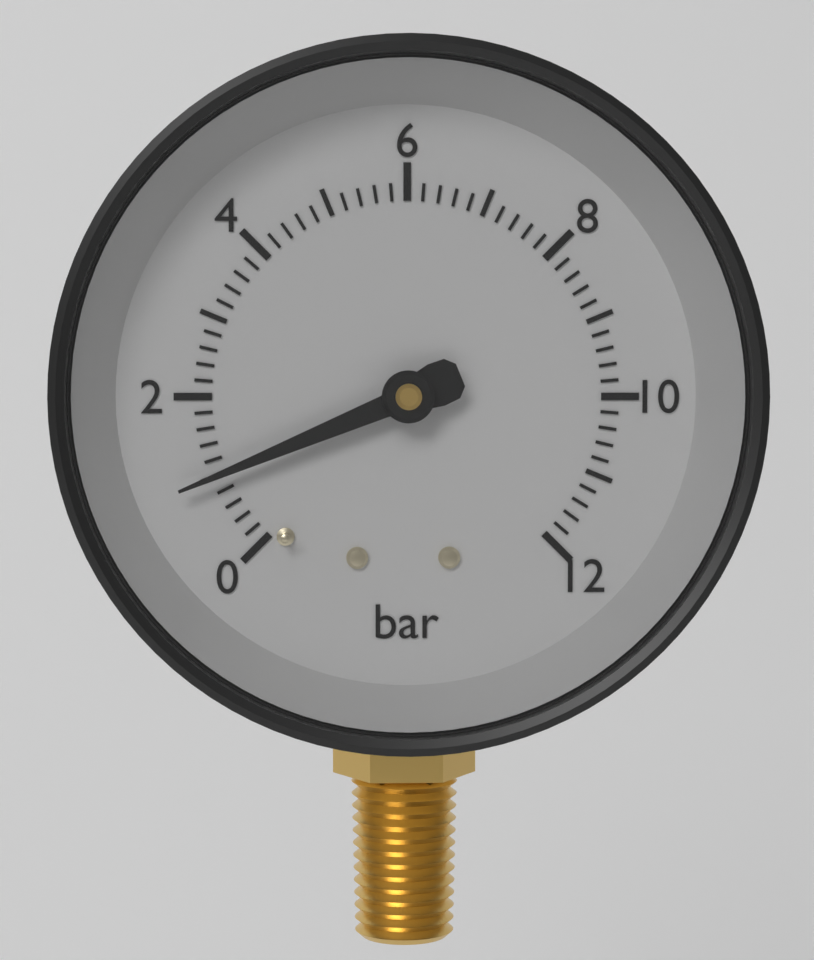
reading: 1.0 bar
